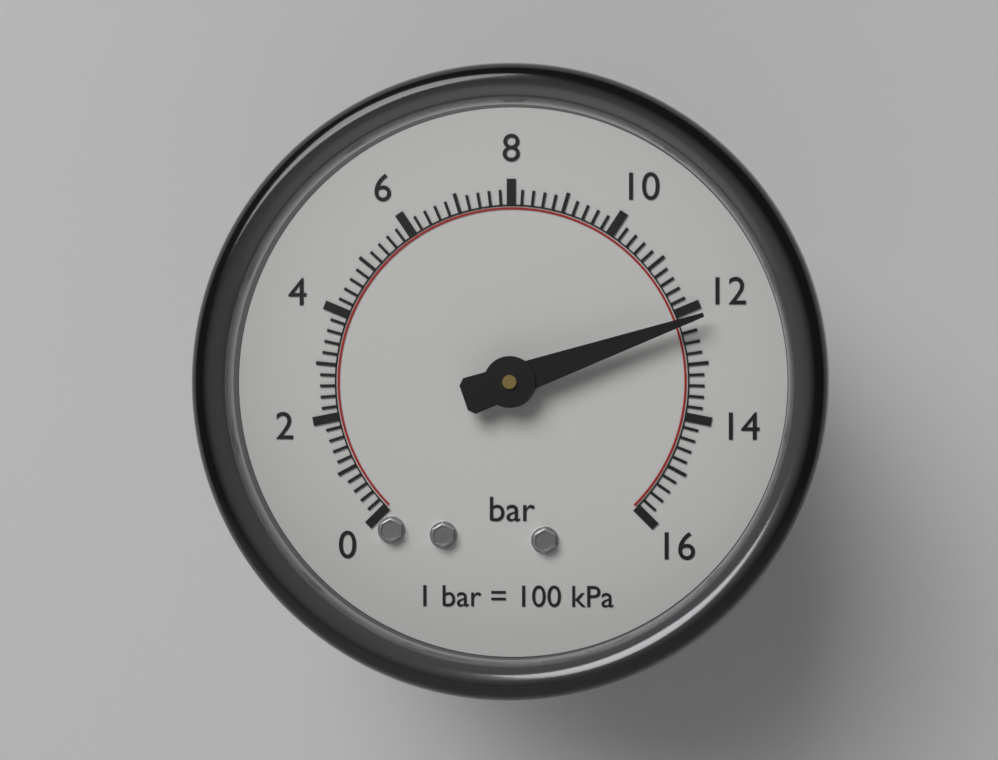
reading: 12.2 bar
